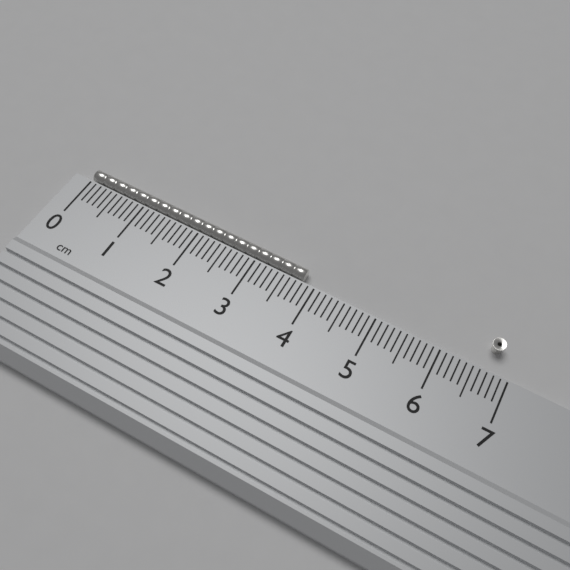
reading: 3.8 cm
